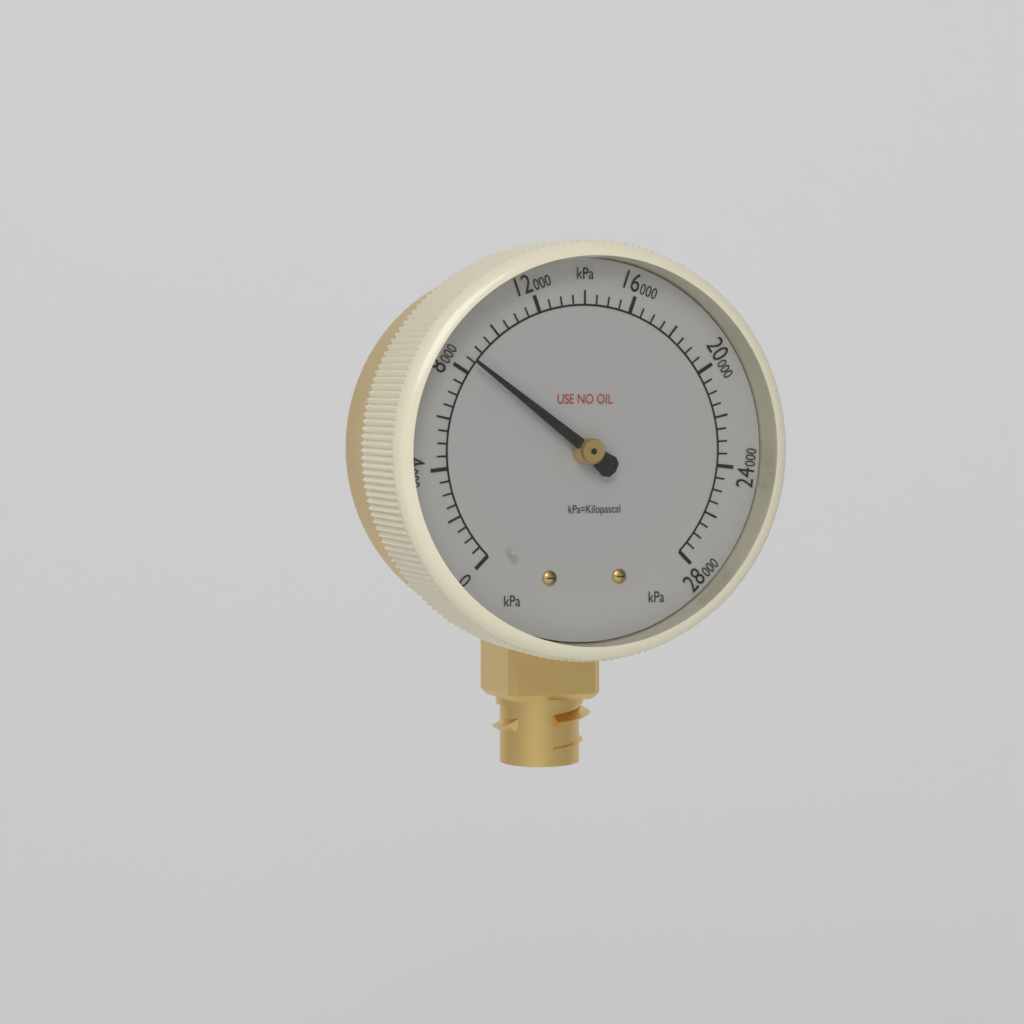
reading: 8500 kPa
